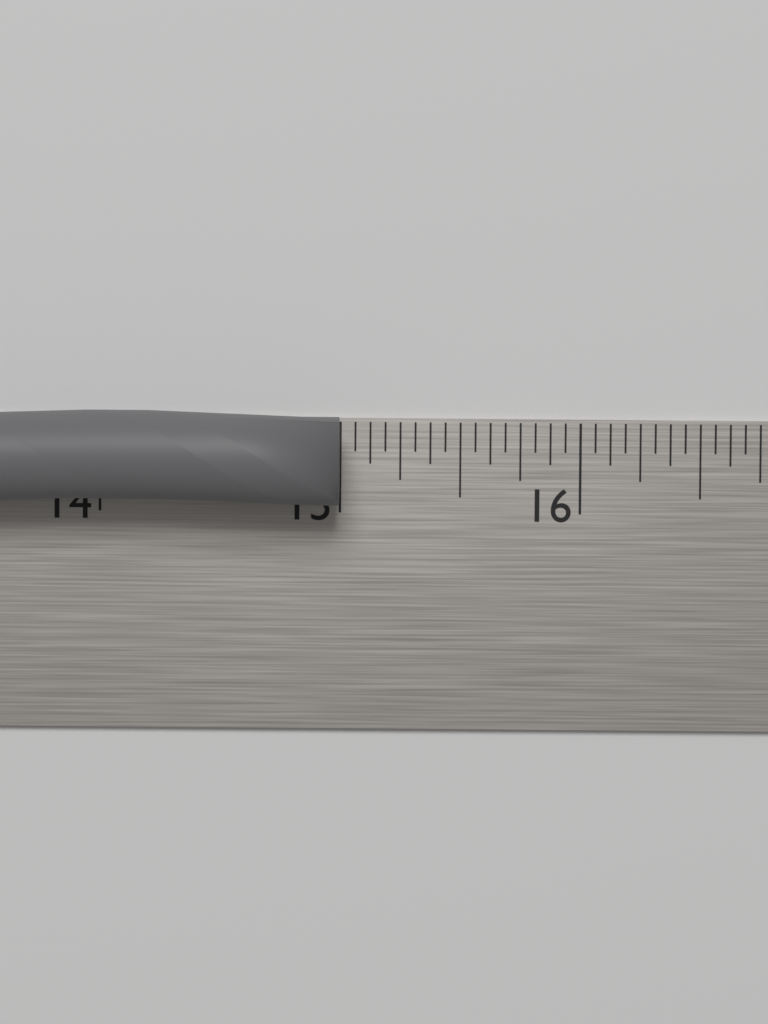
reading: 15.0000 in
